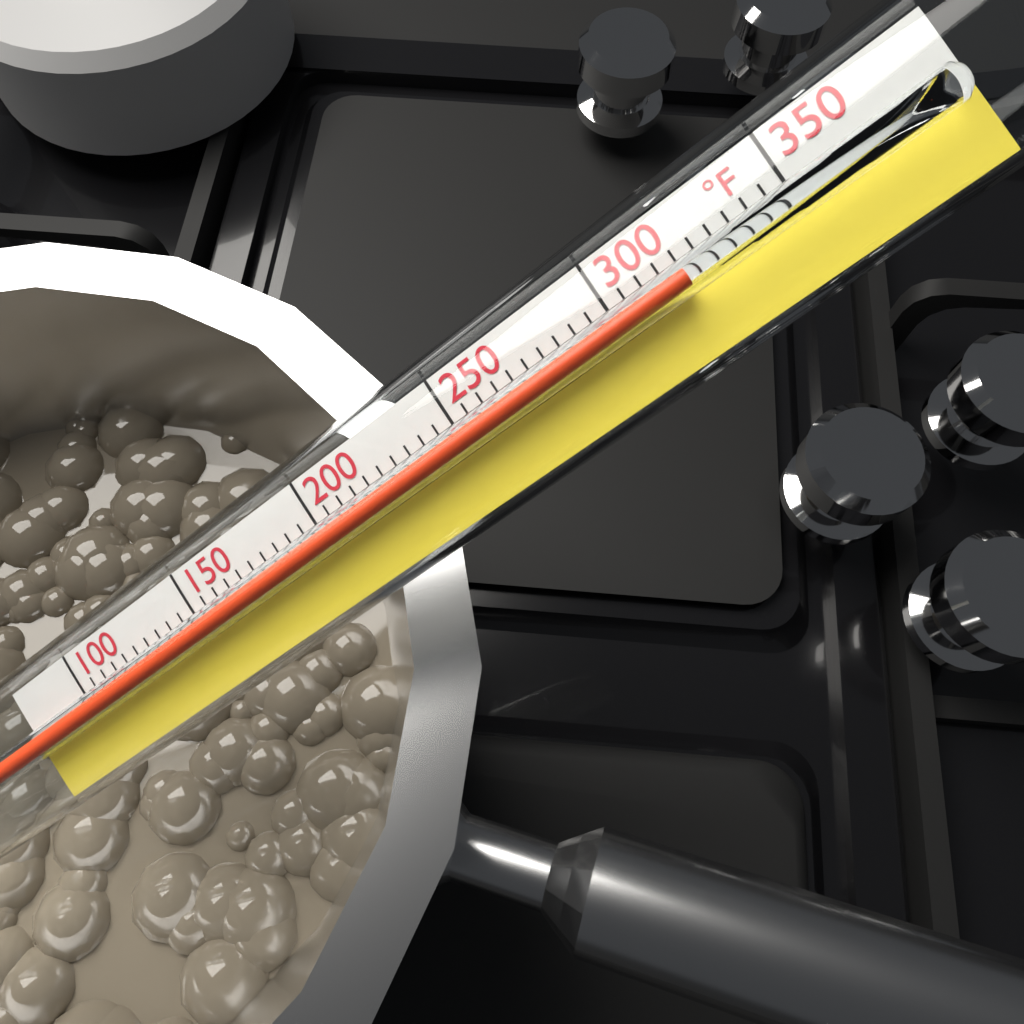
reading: 320 °F
